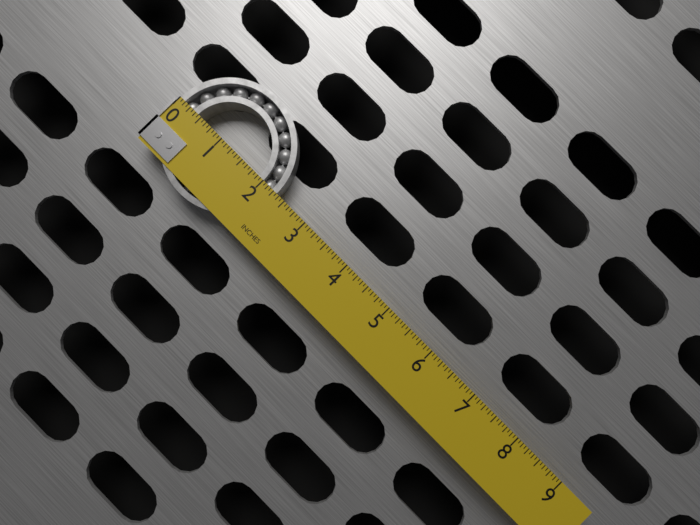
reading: 2.3125 in
